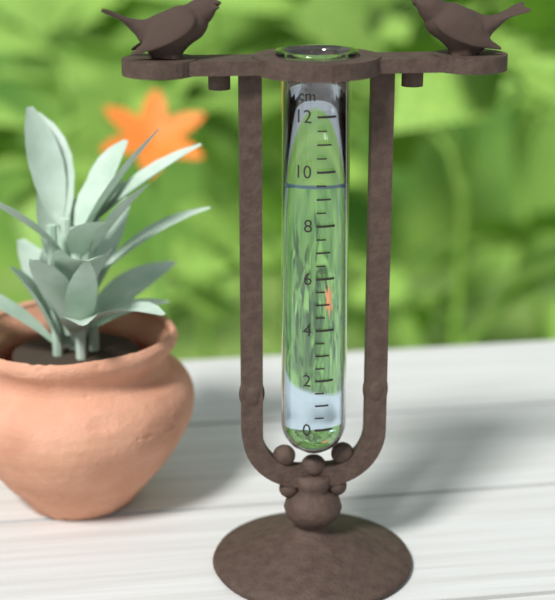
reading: 9.5 cm
